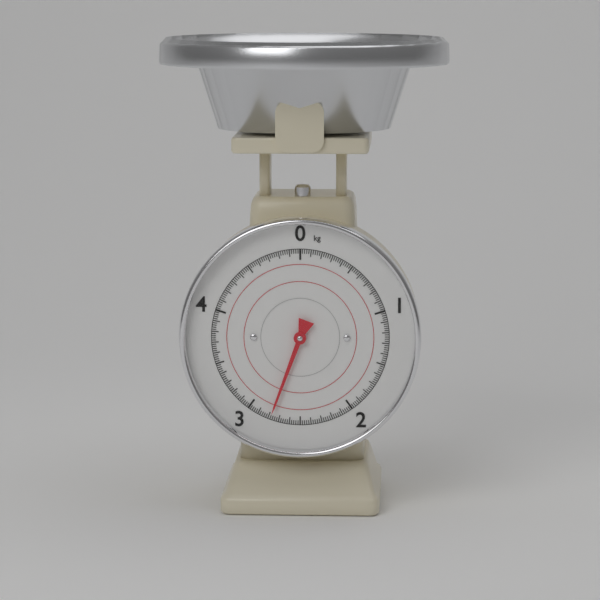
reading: 2.78 kg
